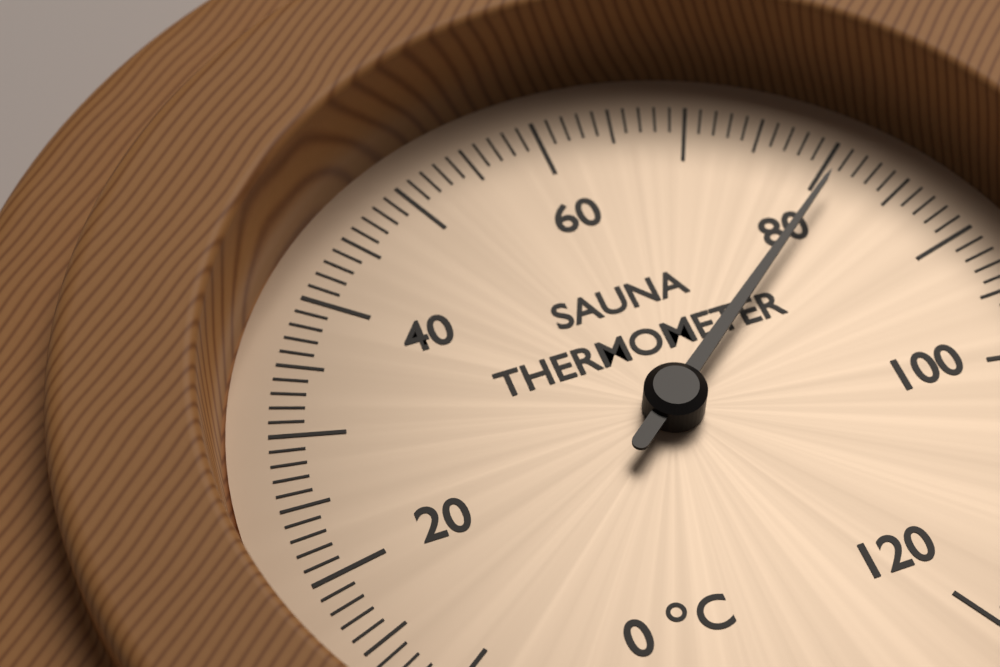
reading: 81 °C
